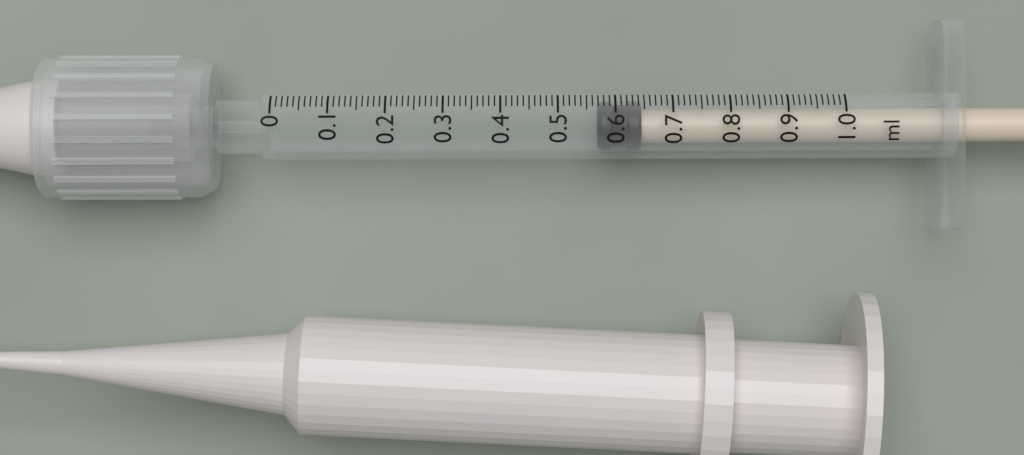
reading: 0.57 ml
